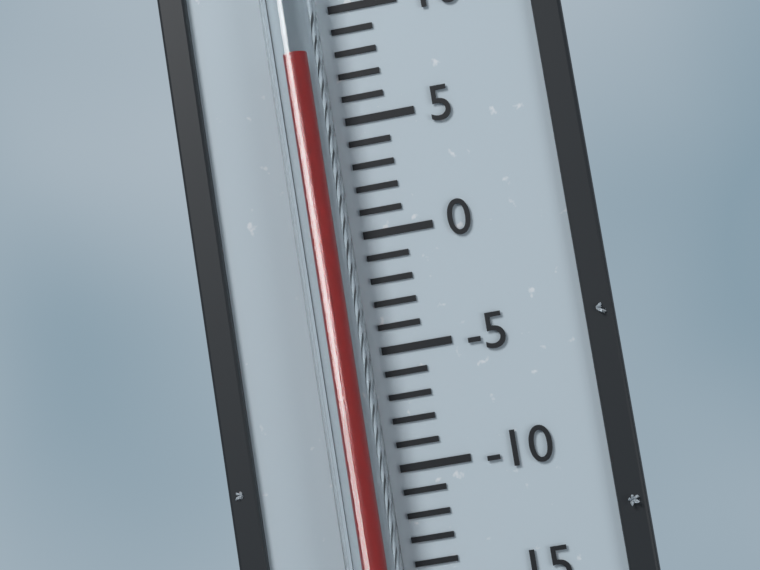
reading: 8 °C
